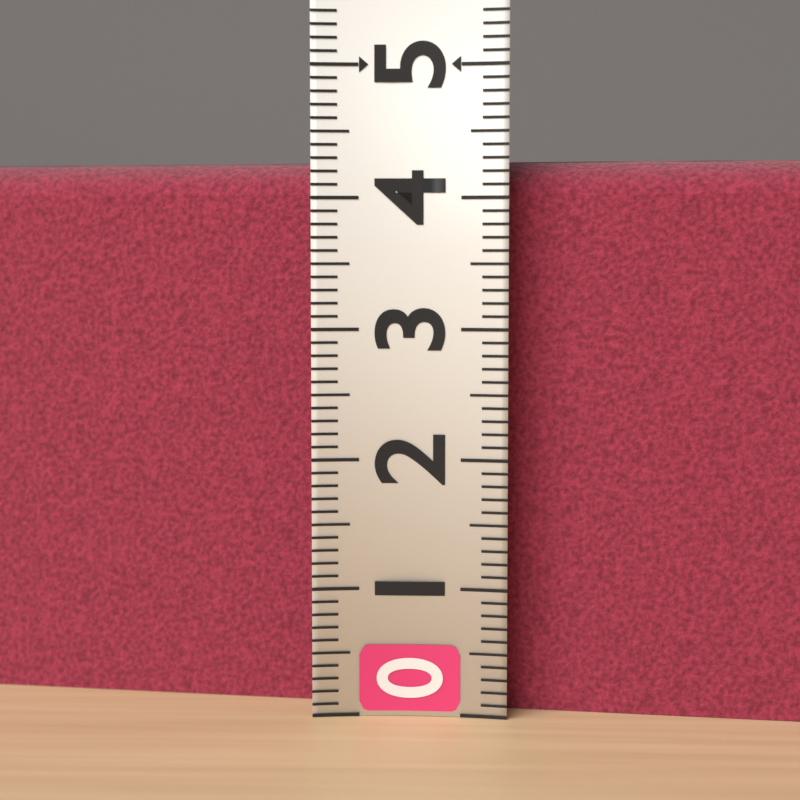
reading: 4.3 (no unit)
